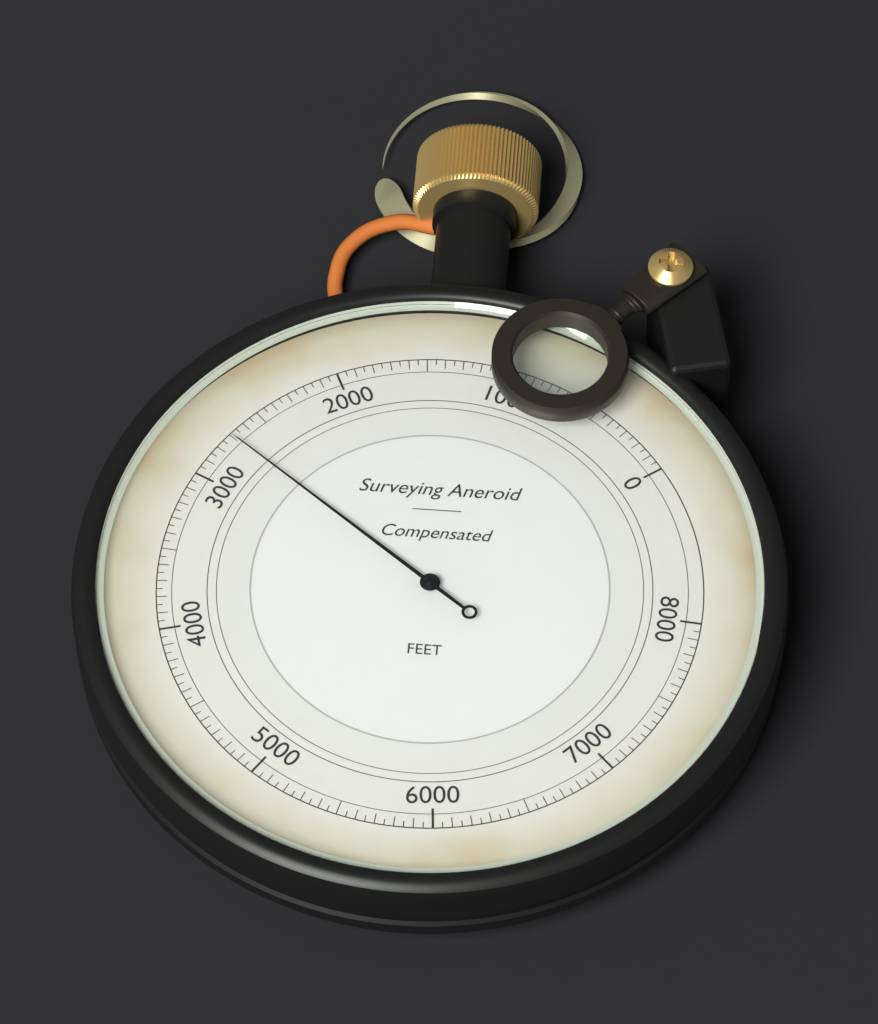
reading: 2700 ft
